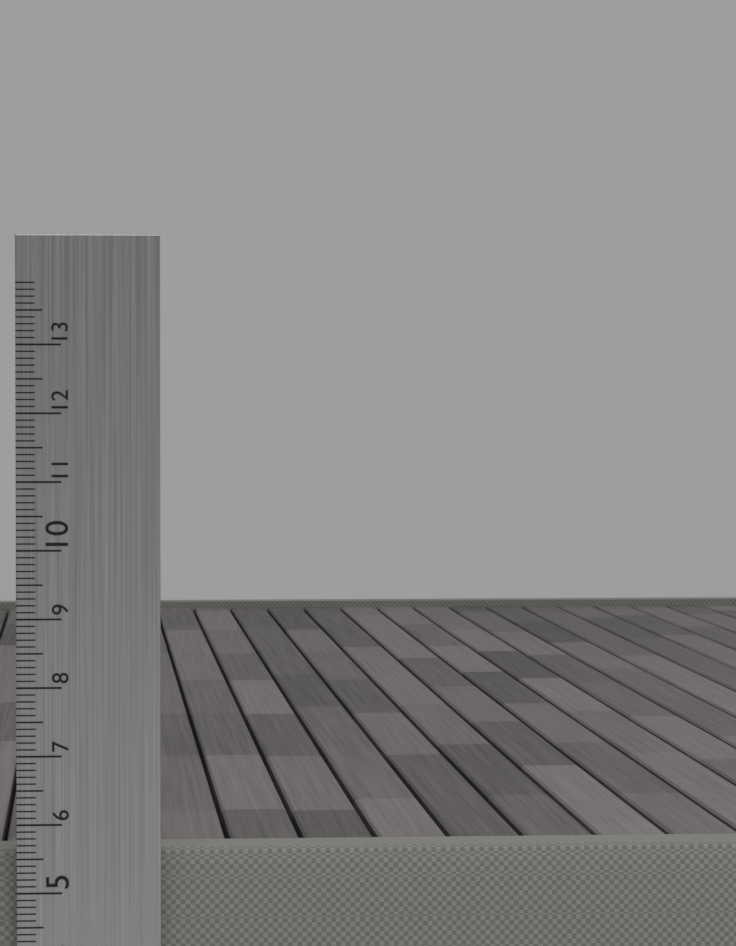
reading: 5.6 cm
